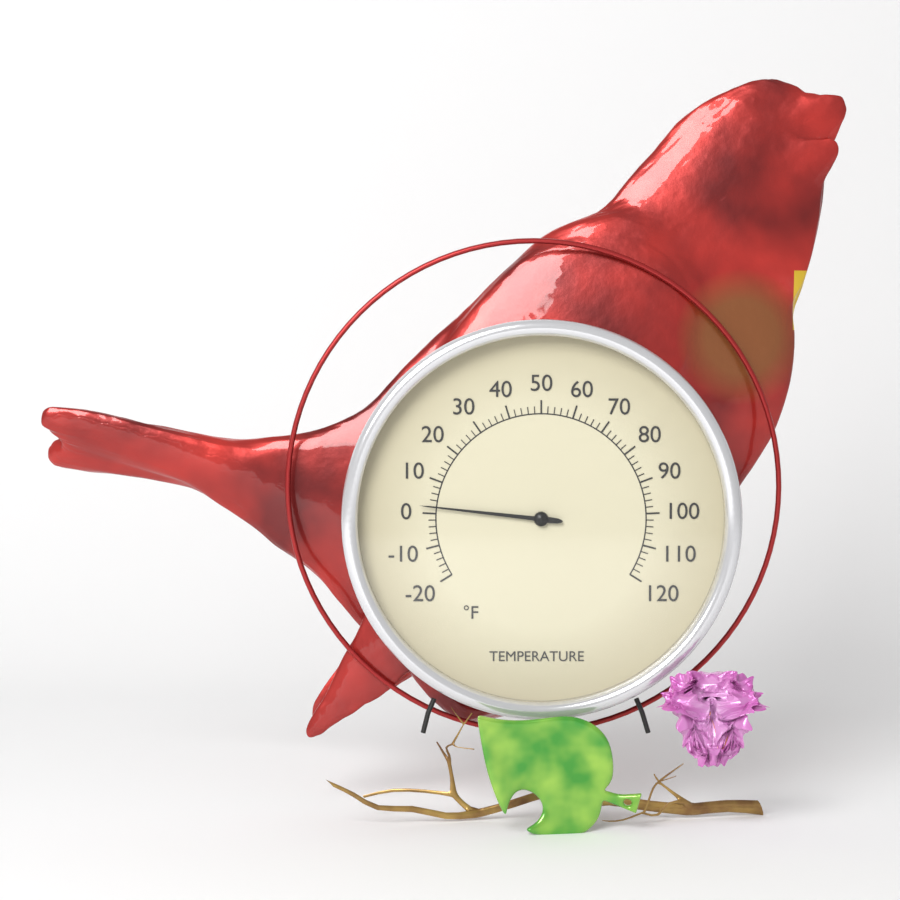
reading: 2 °F
